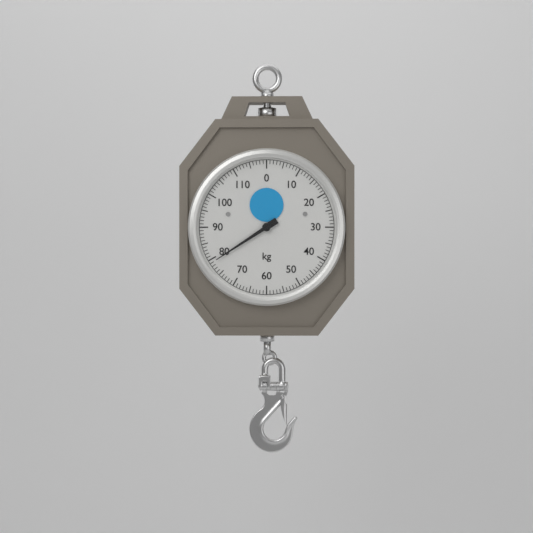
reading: 79 kg
